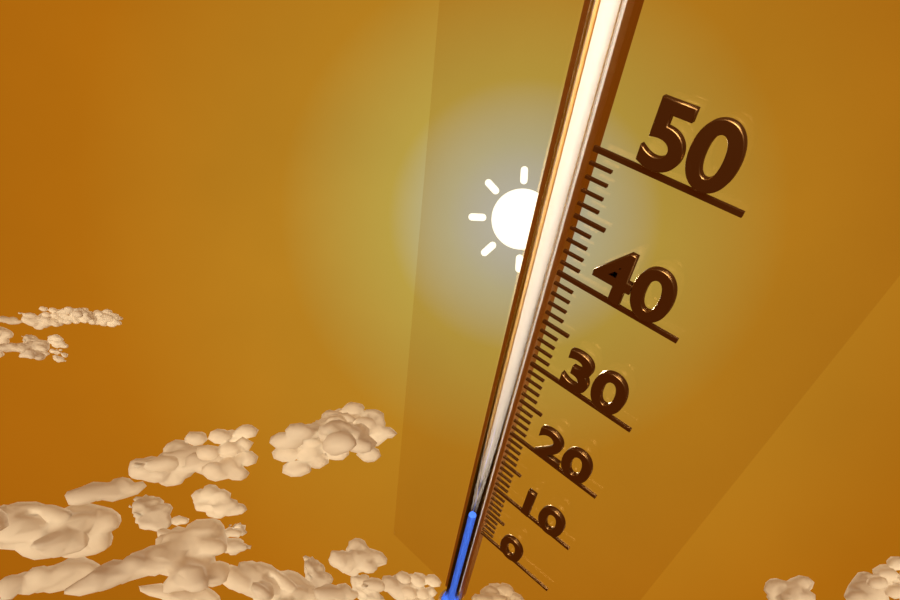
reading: 2 (no unit)
